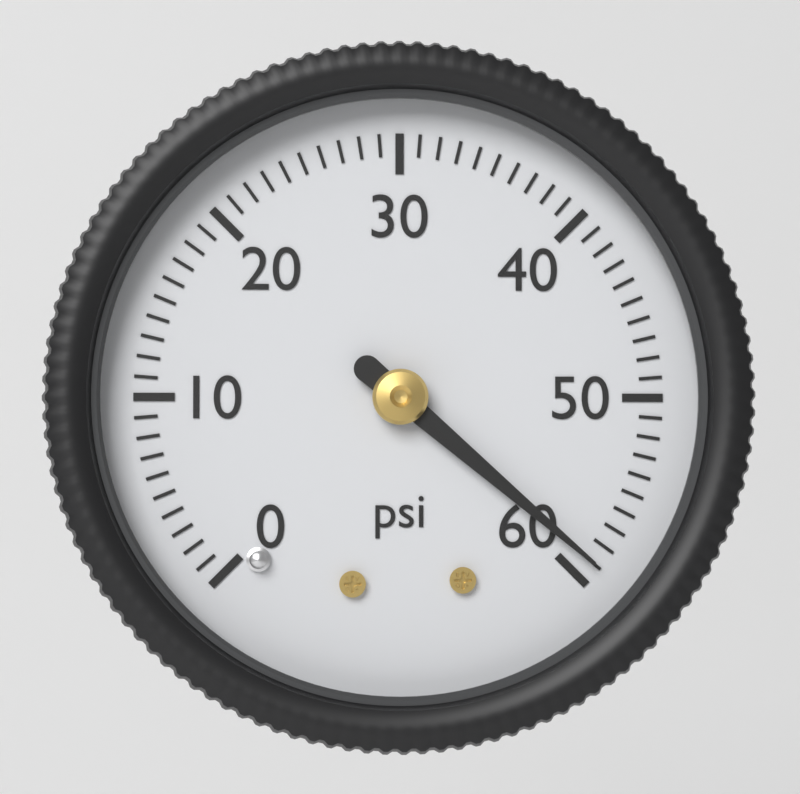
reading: 59 psi
